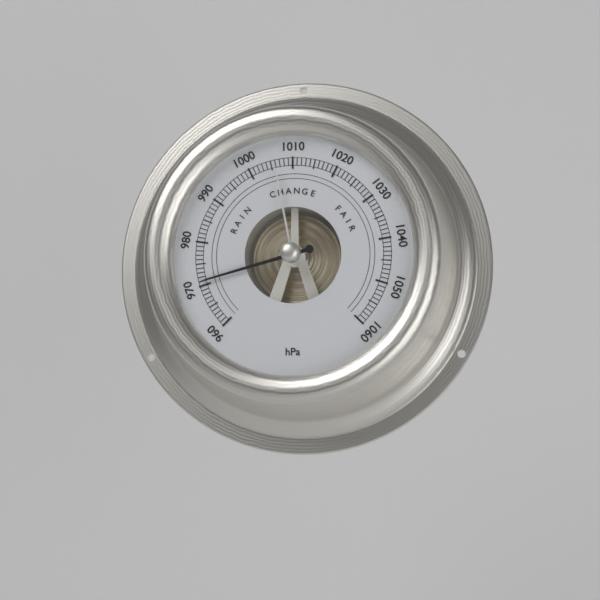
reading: 971 hPa
